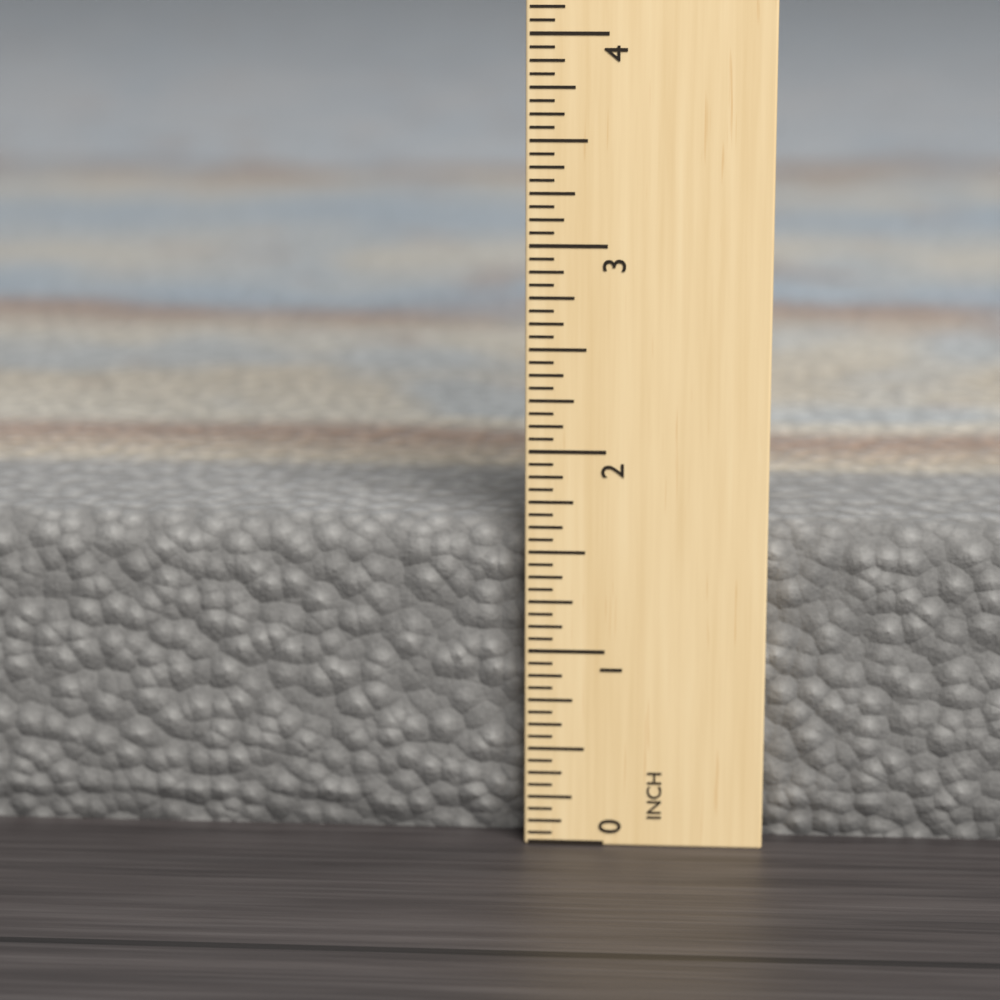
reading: 1.6250 in
